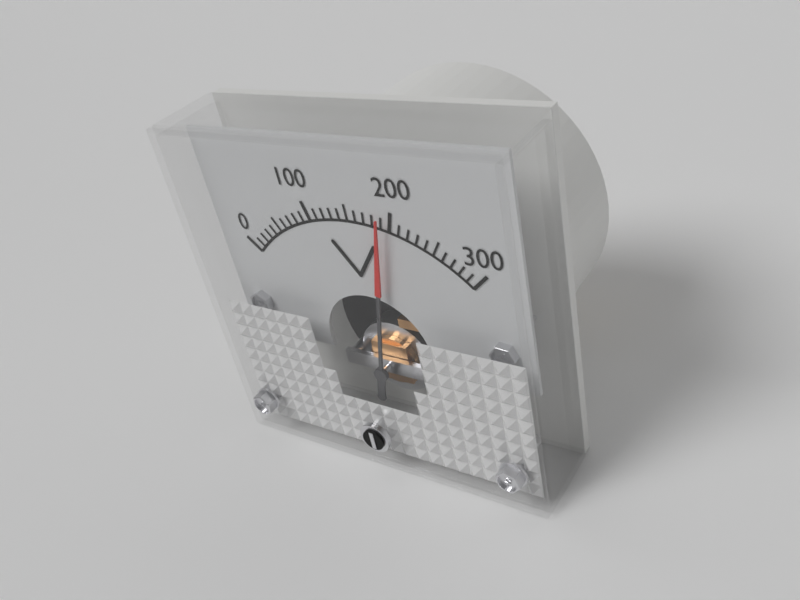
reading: 190 V
